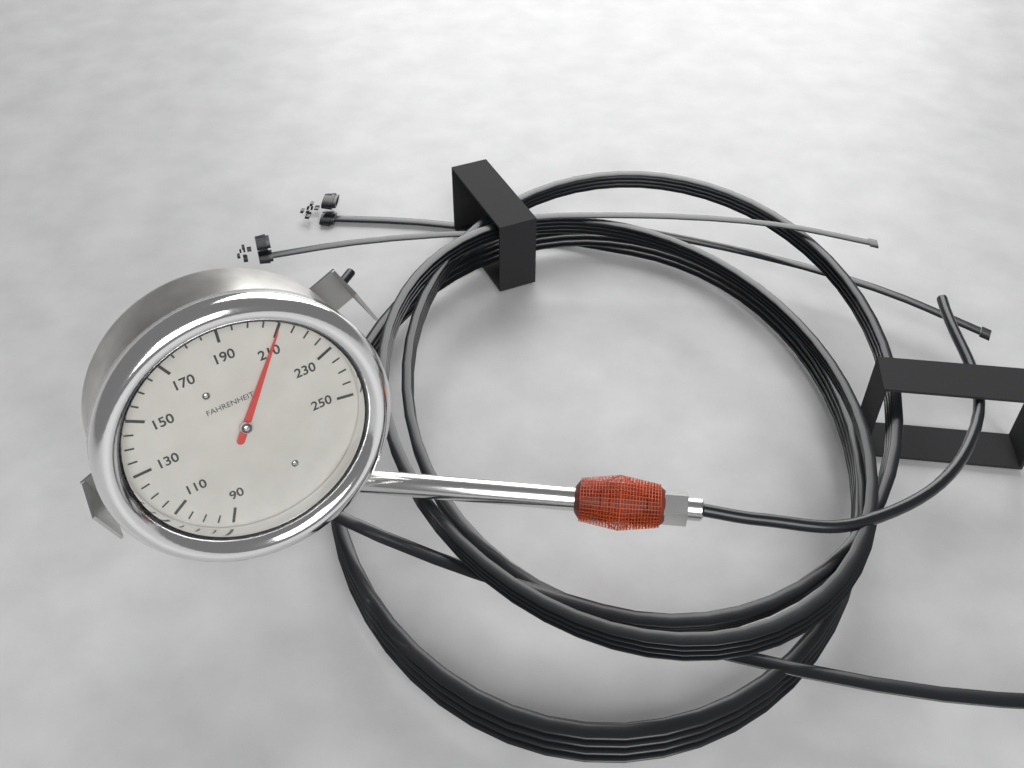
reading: 210 °F
